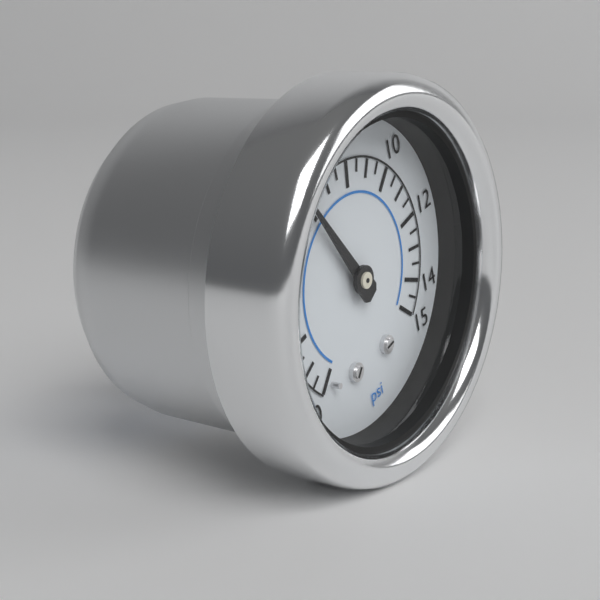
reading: 6.0 psi
